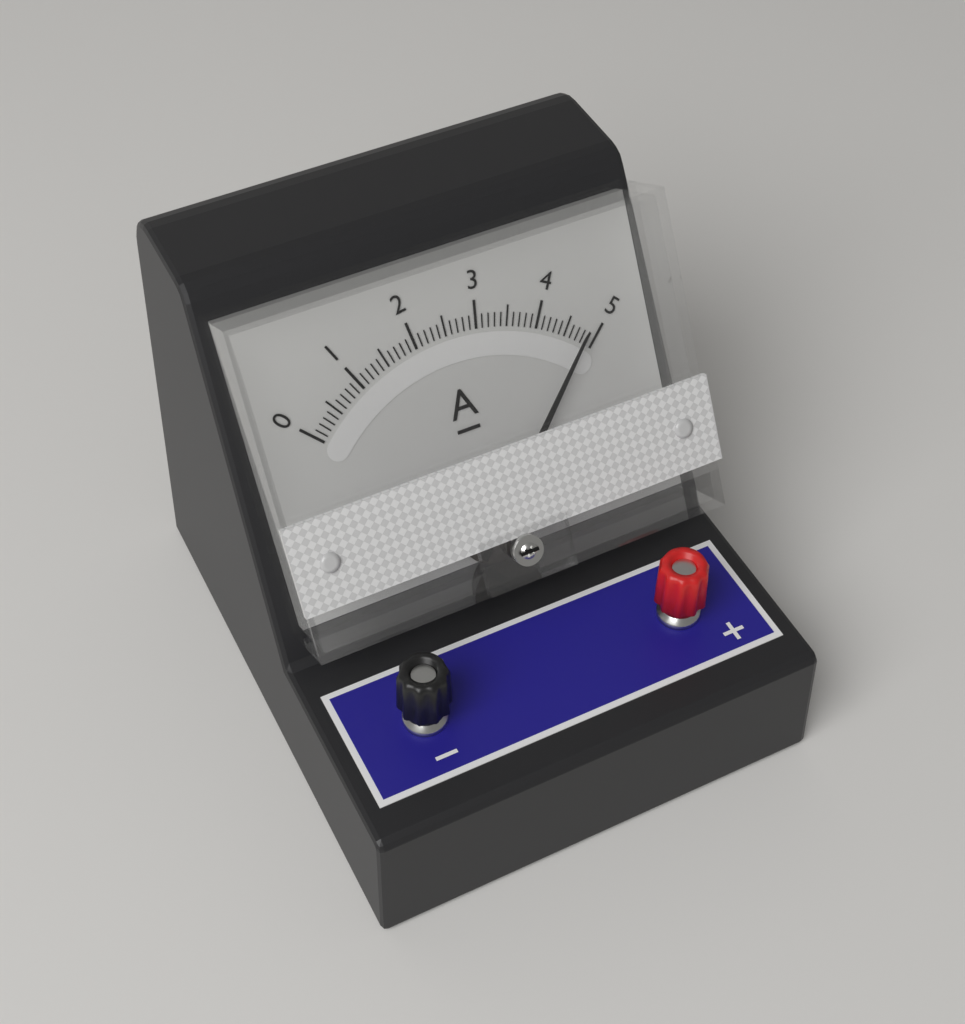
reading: 4.8 A
